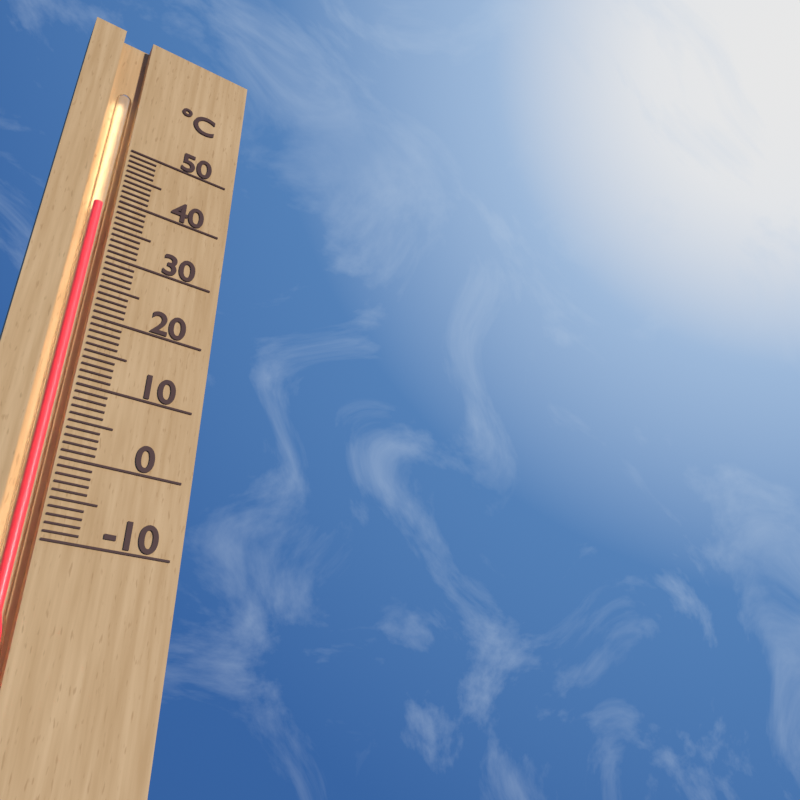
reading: 39 °C
